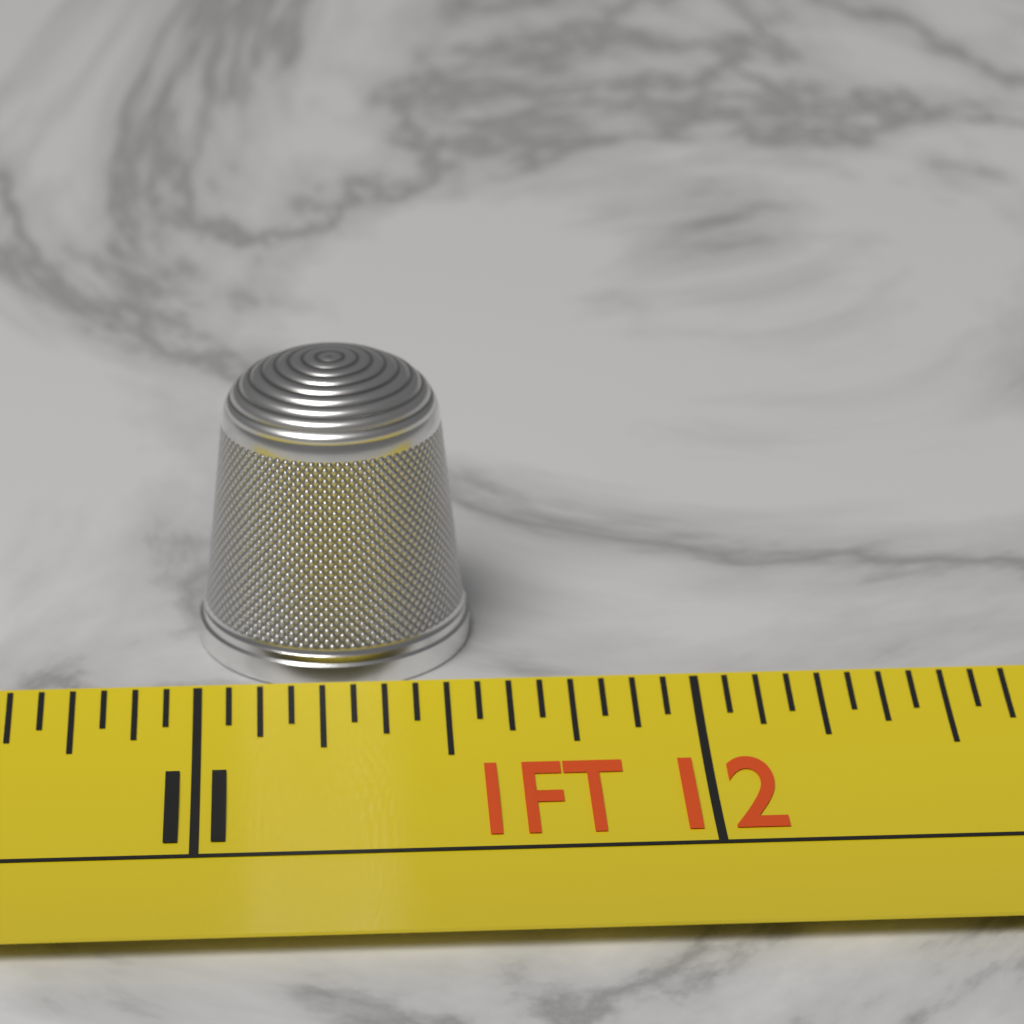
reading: 11.5625 in
